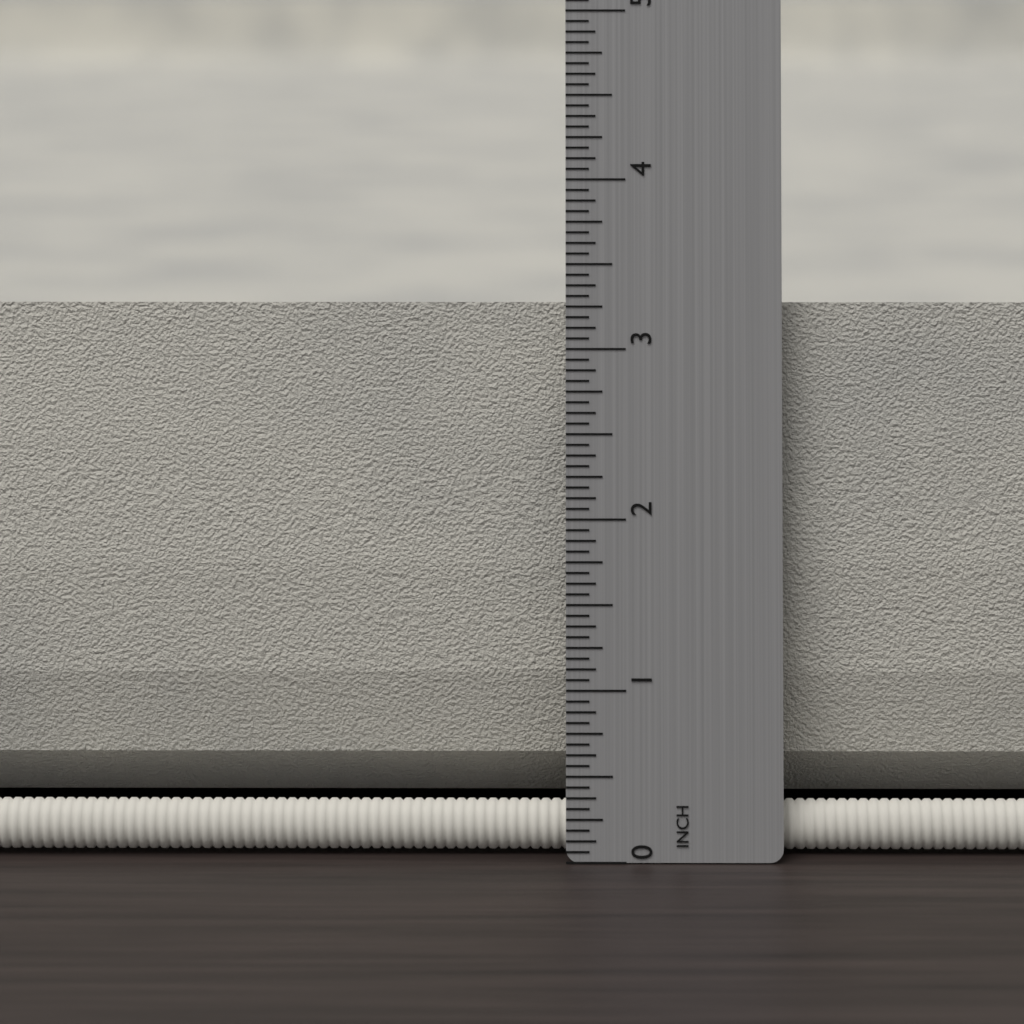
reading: 3.2500 in
